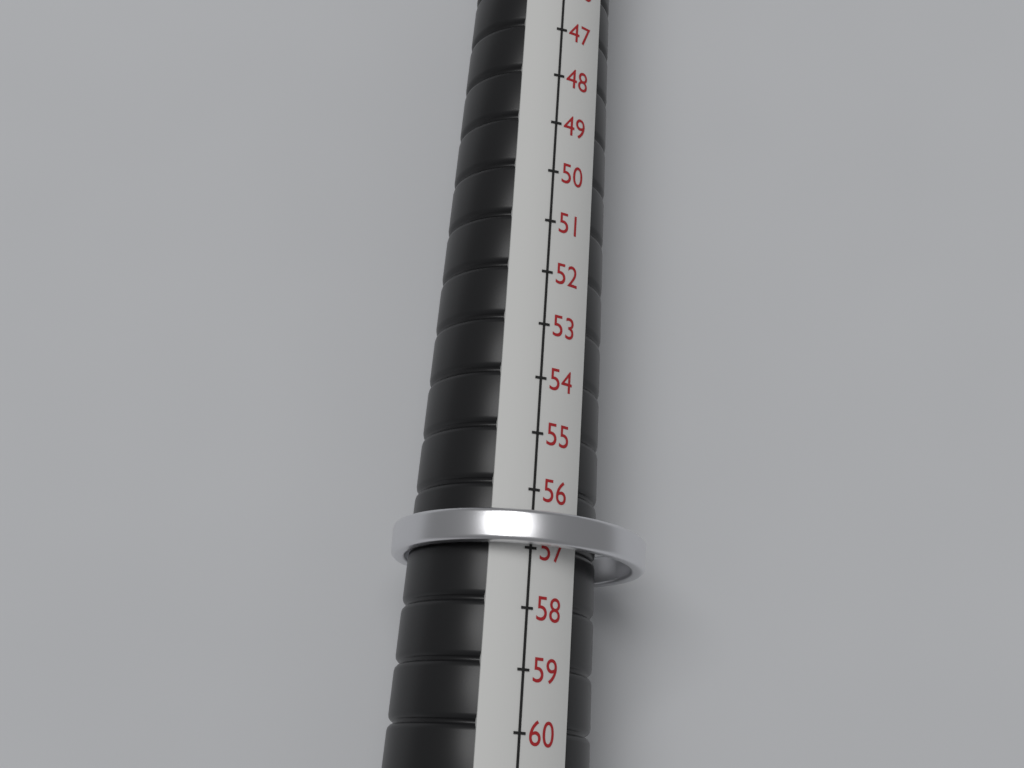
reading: 57 (no unit)
